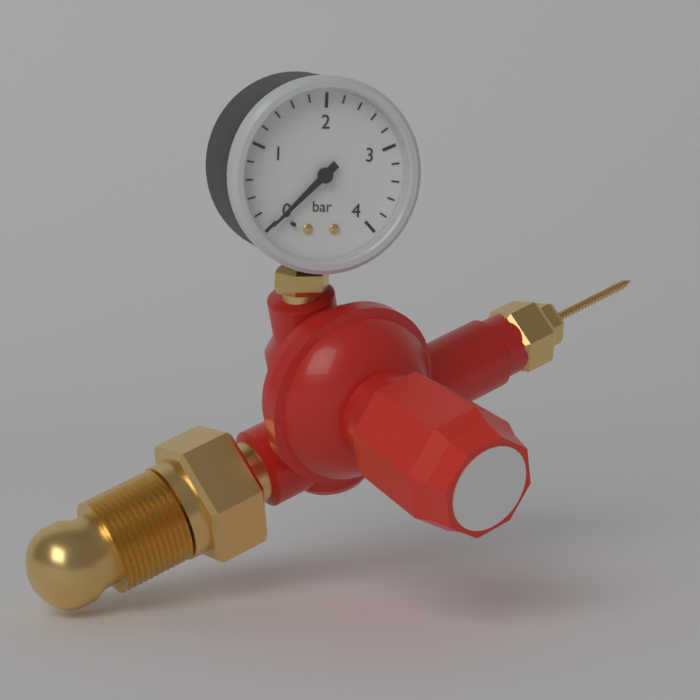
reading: 0.0 bar
